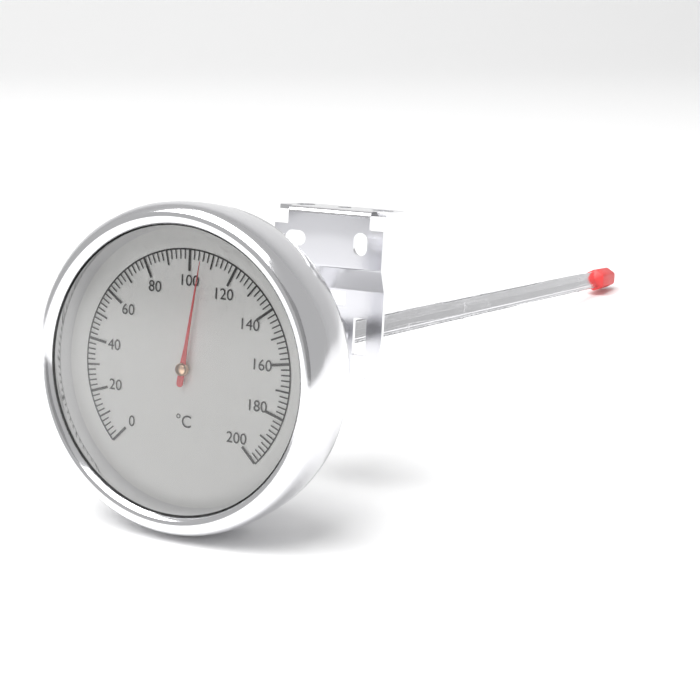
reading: 106 °C
